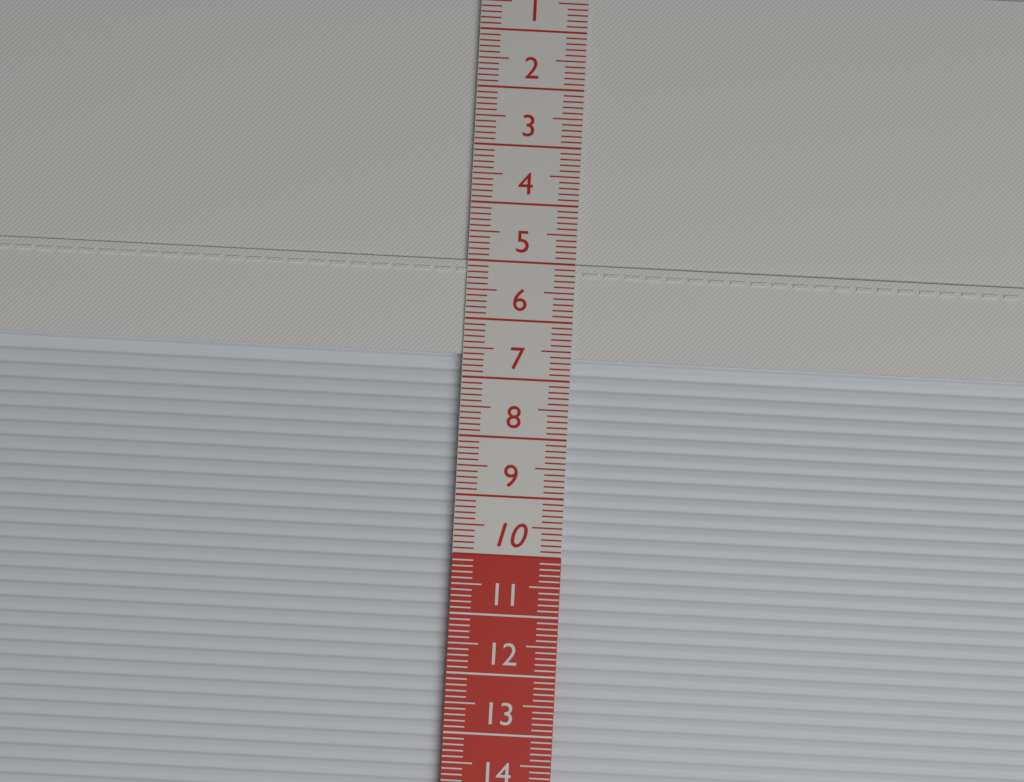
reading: 6.6 cm
